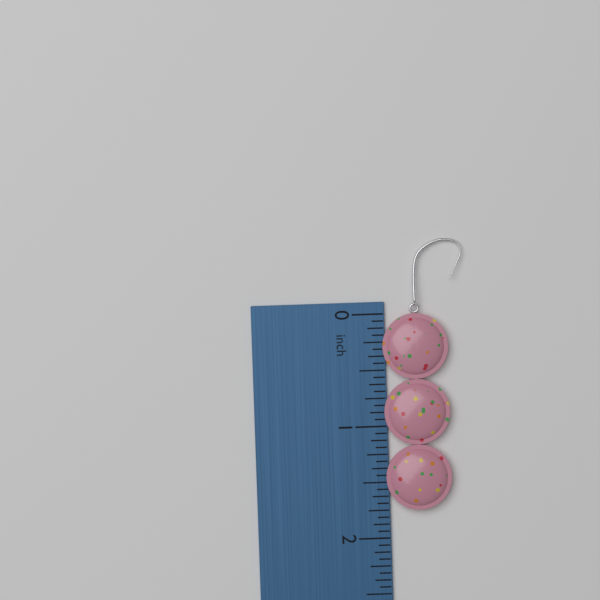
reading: 1.7500 inch
